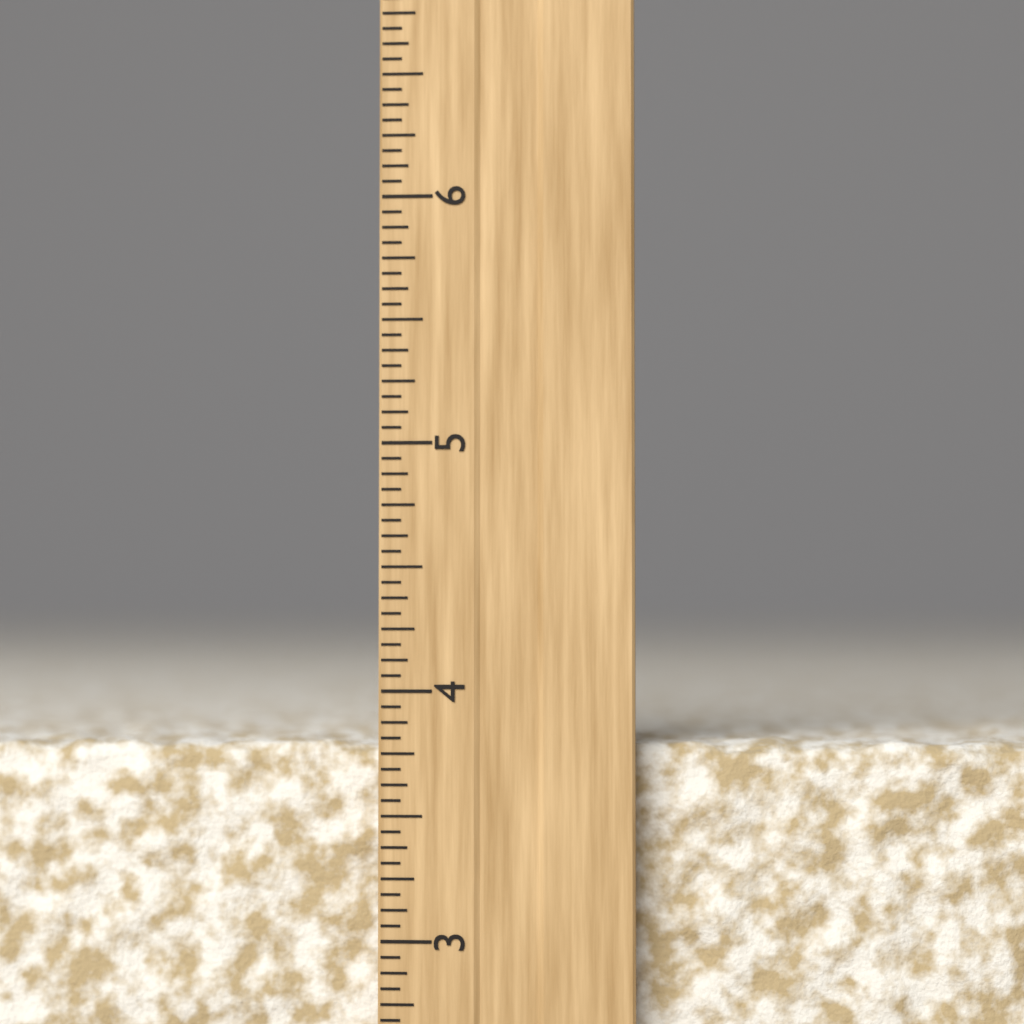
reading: 3.8125 inch
